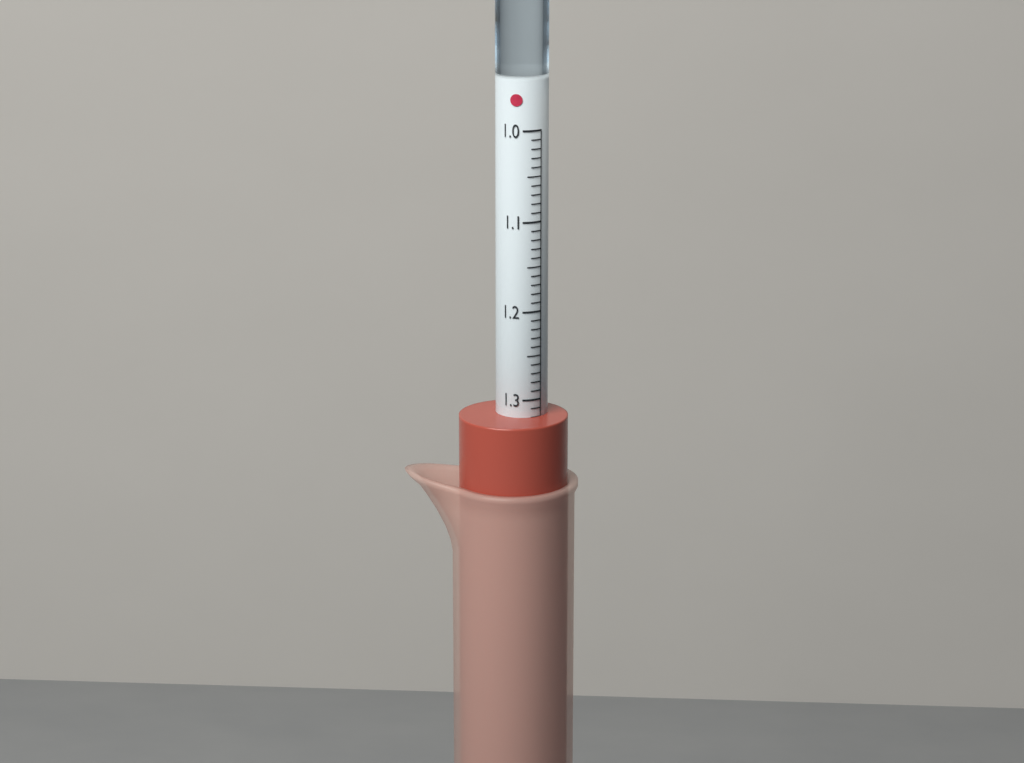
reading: 1.32 (no unit)
